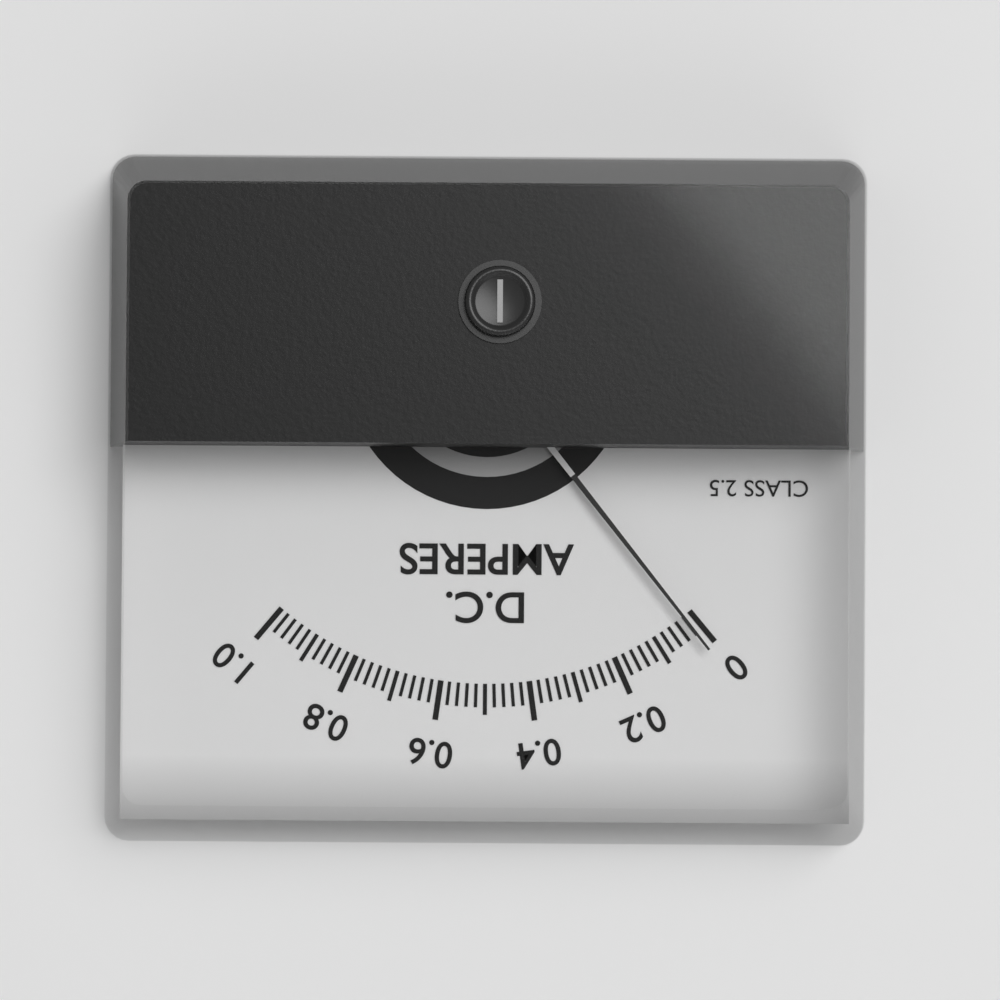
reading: 0.02 A
